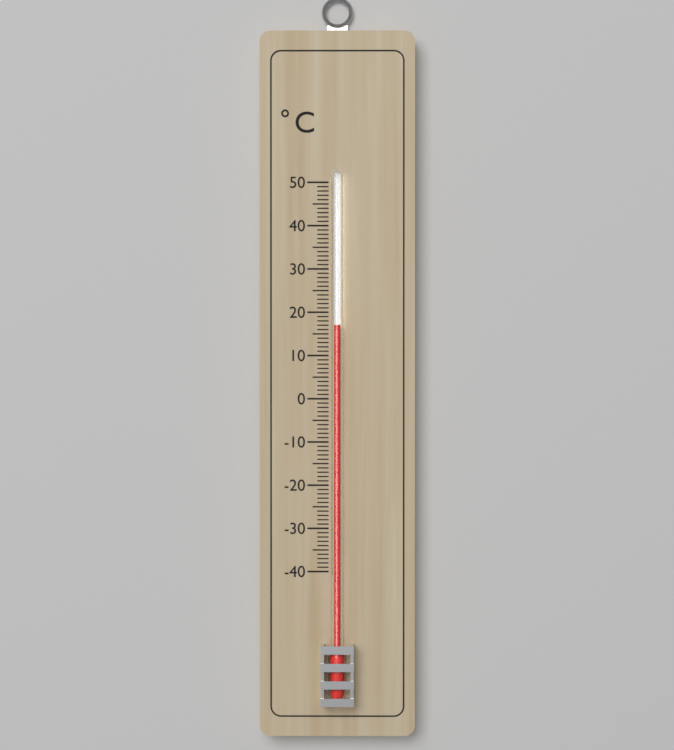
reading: 17 °C
